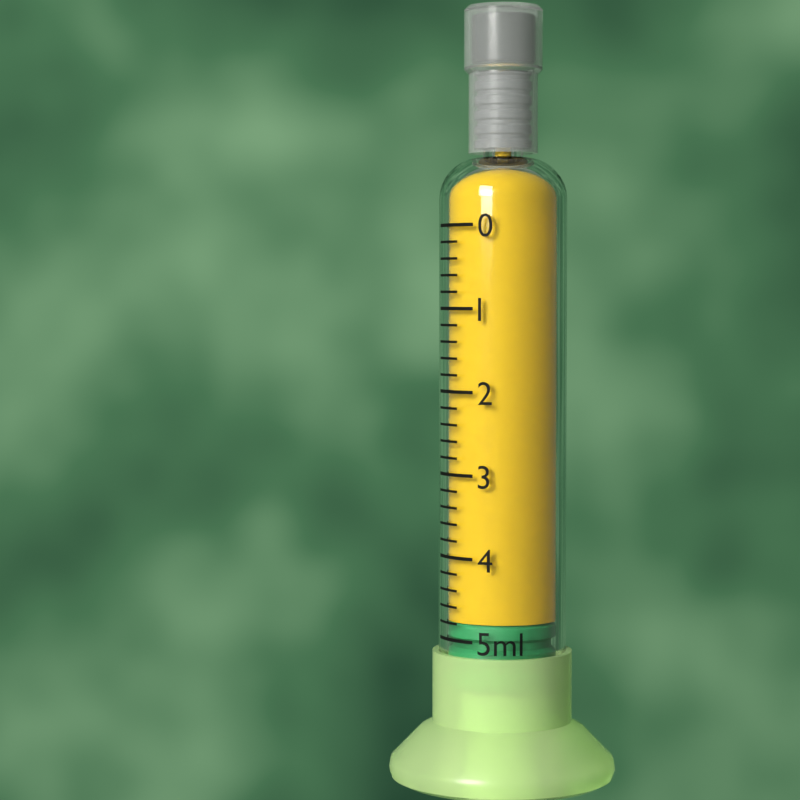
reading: 4.8 ml
